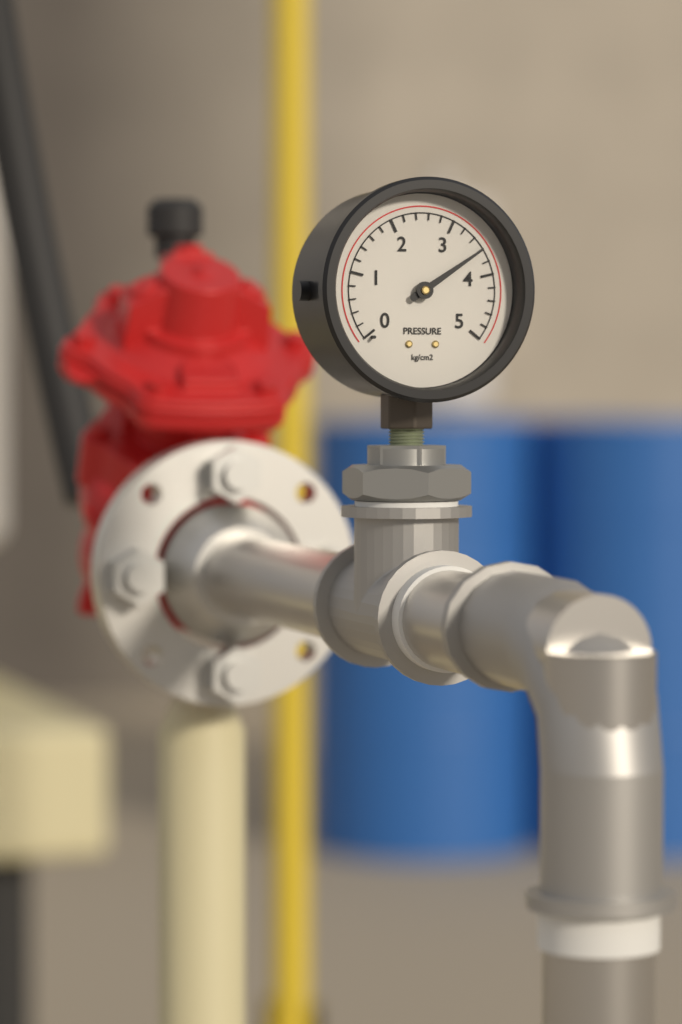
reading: 3.6 kg/cm2
